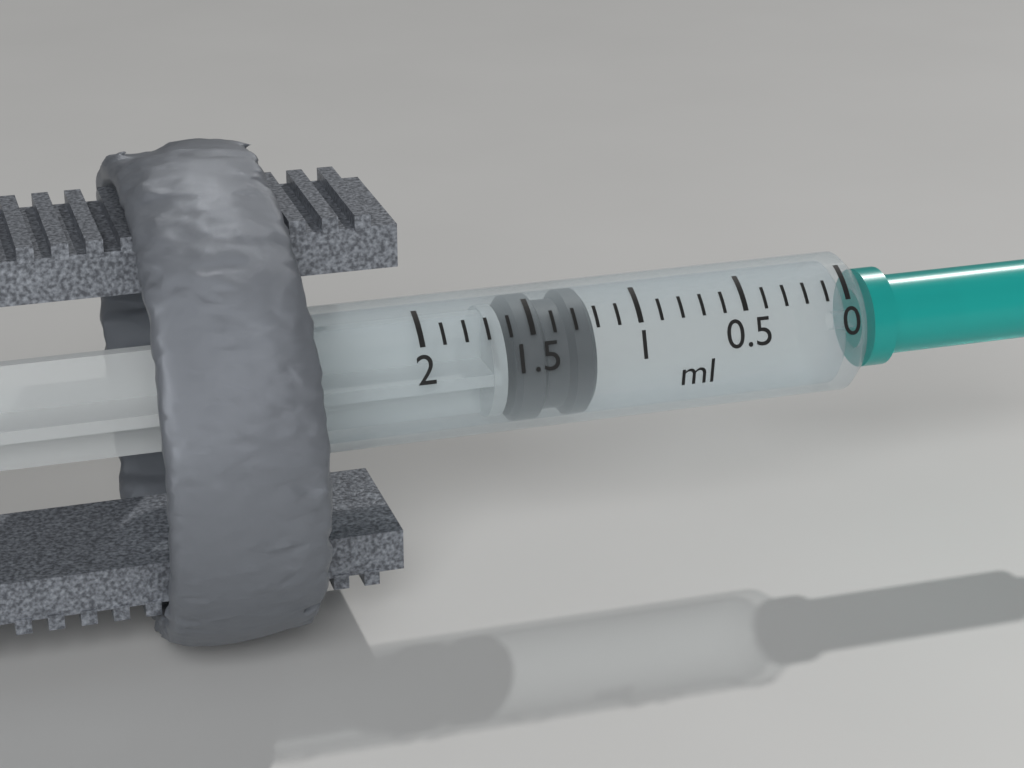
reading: 1.2 ml
